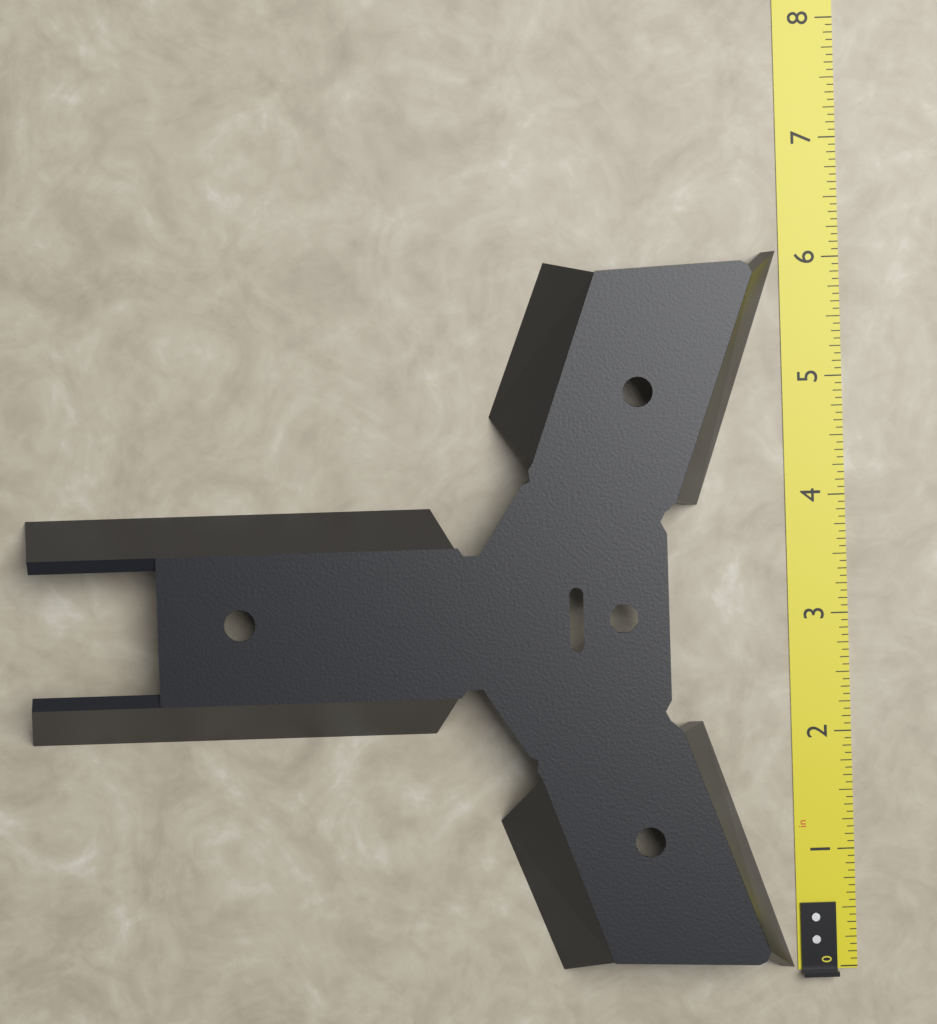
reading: 6.0625 in
